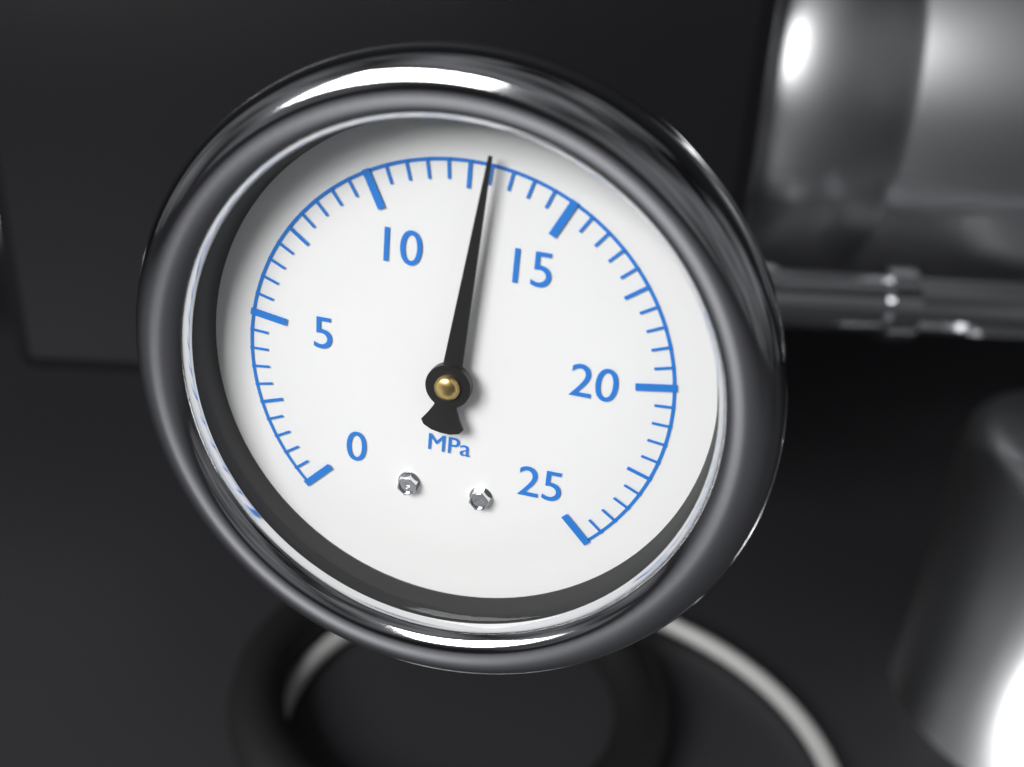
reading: 13.0 MPa
